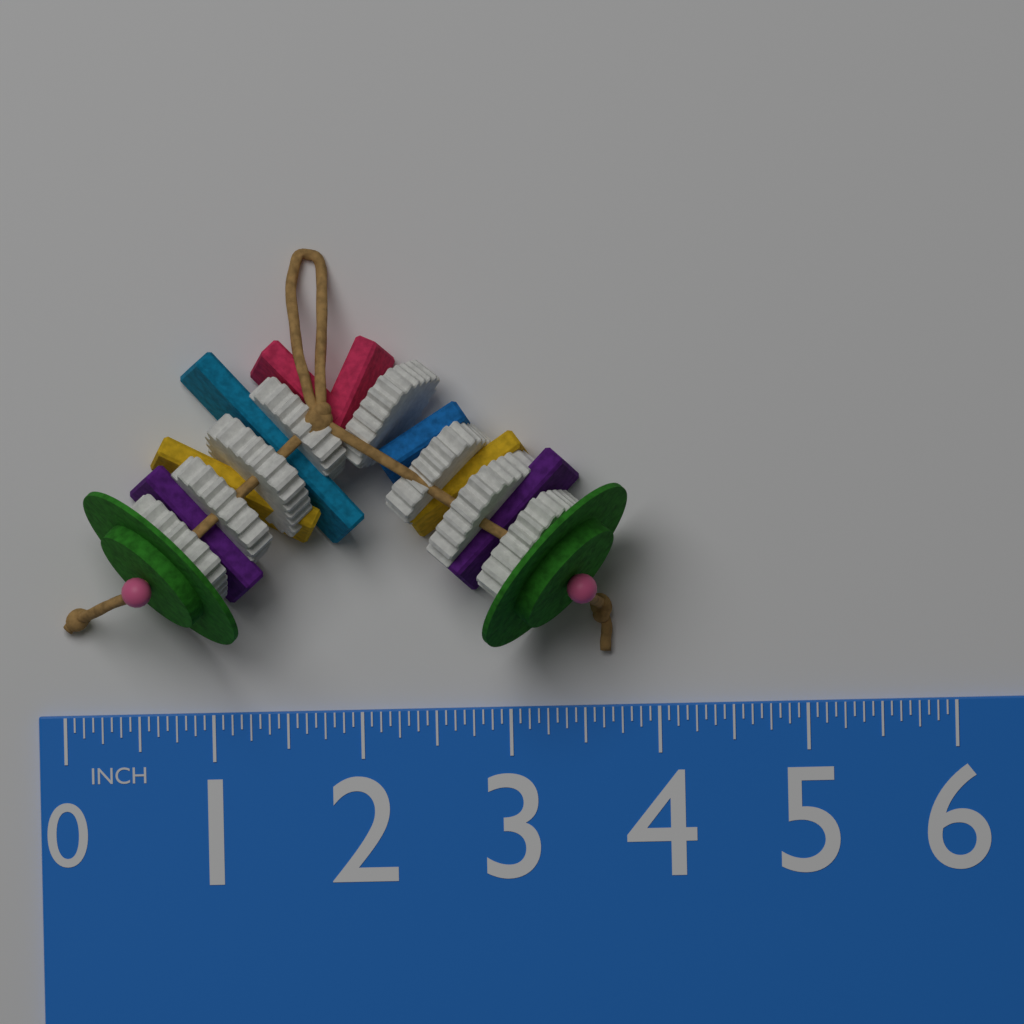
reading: 3.8125 in
